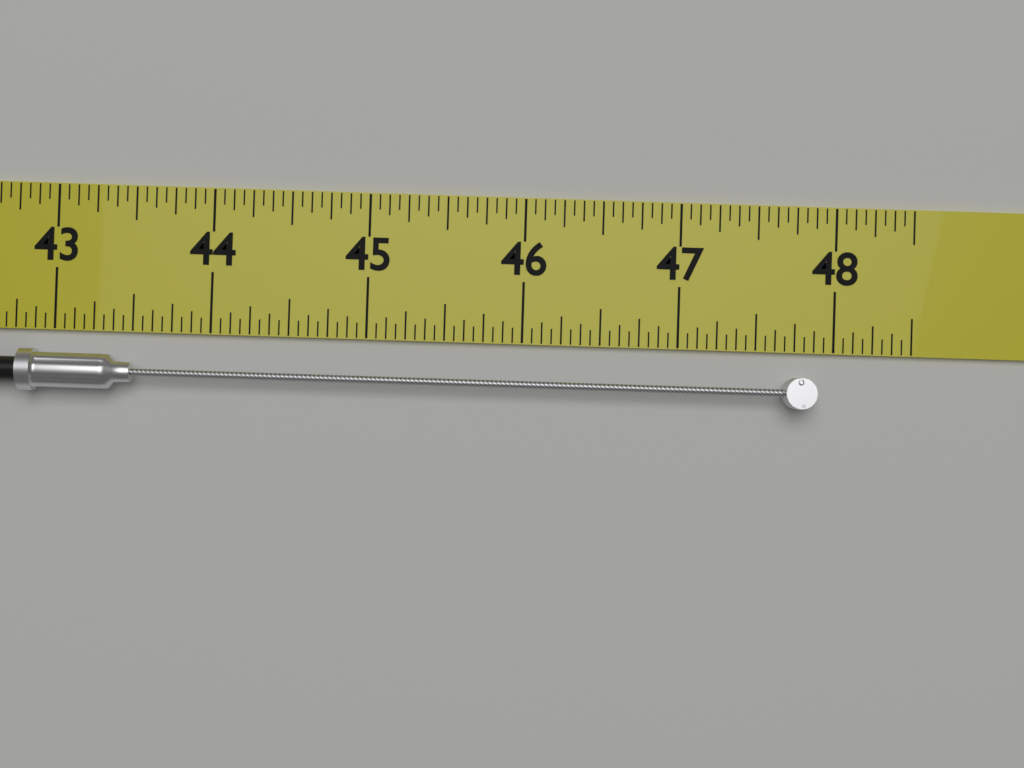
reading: 47.8750 in
